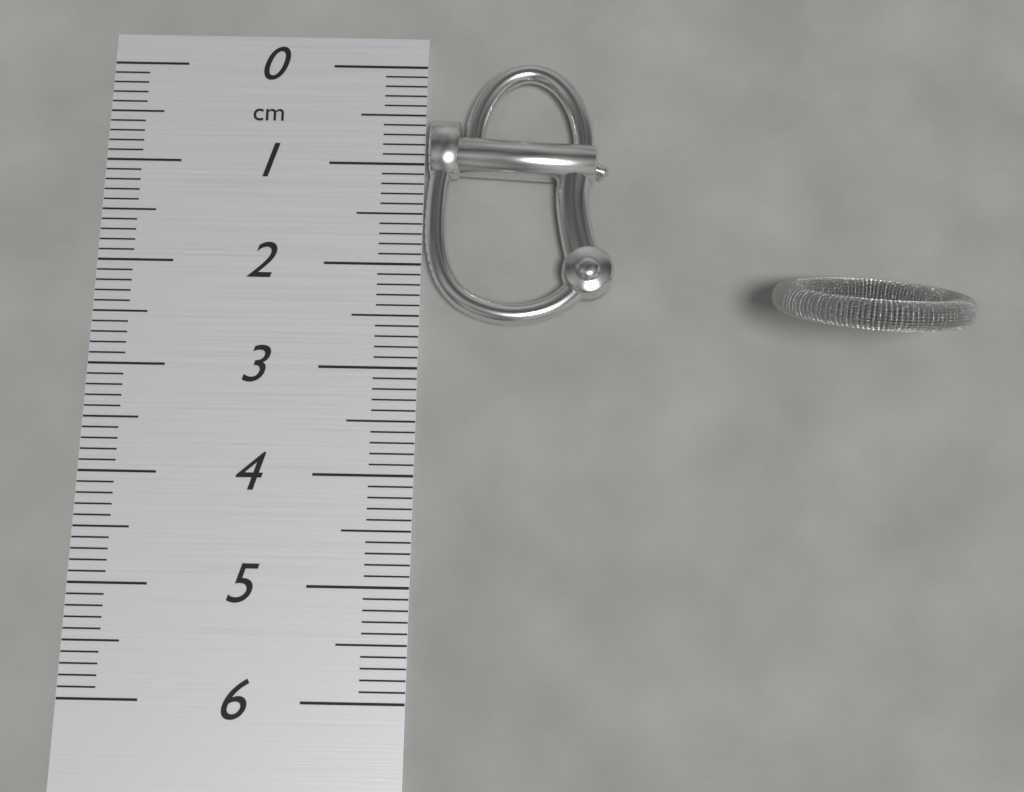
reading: 2.6 cm
